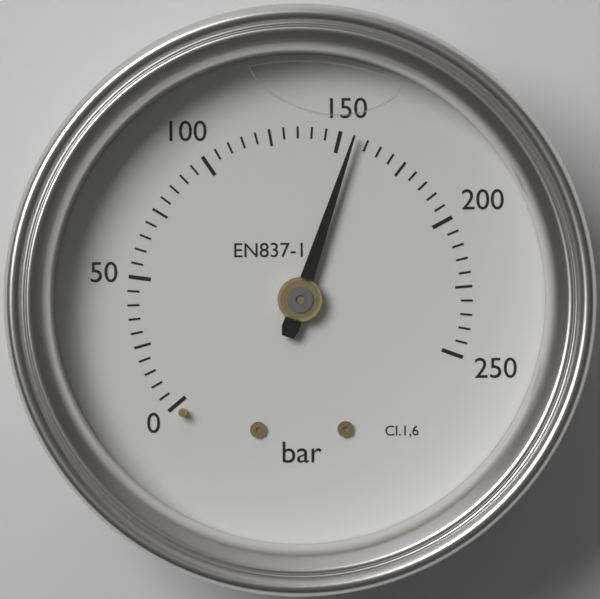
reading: 155 bar
